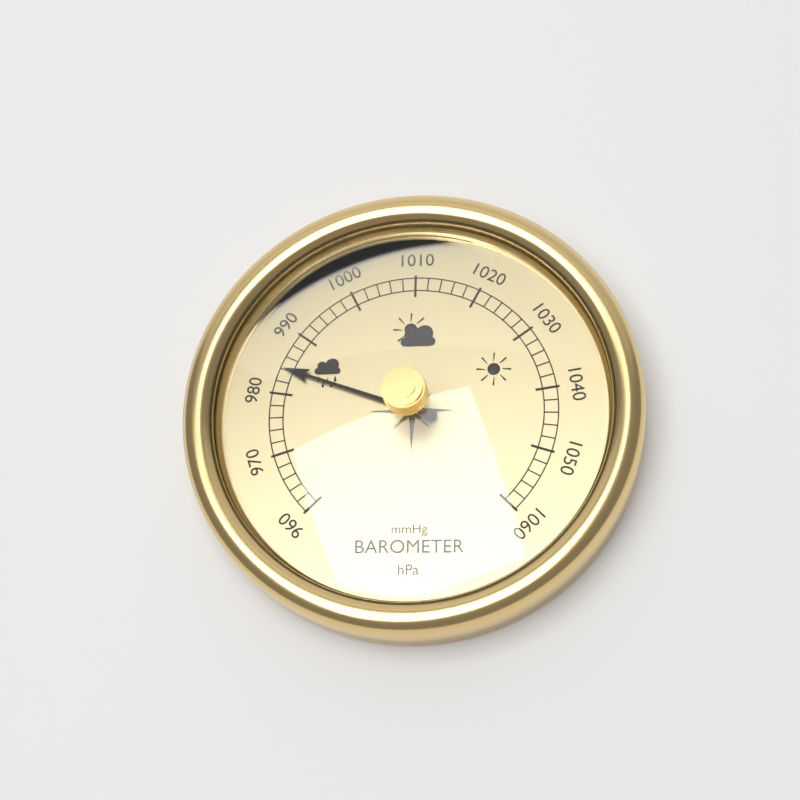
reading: 984 hPa
